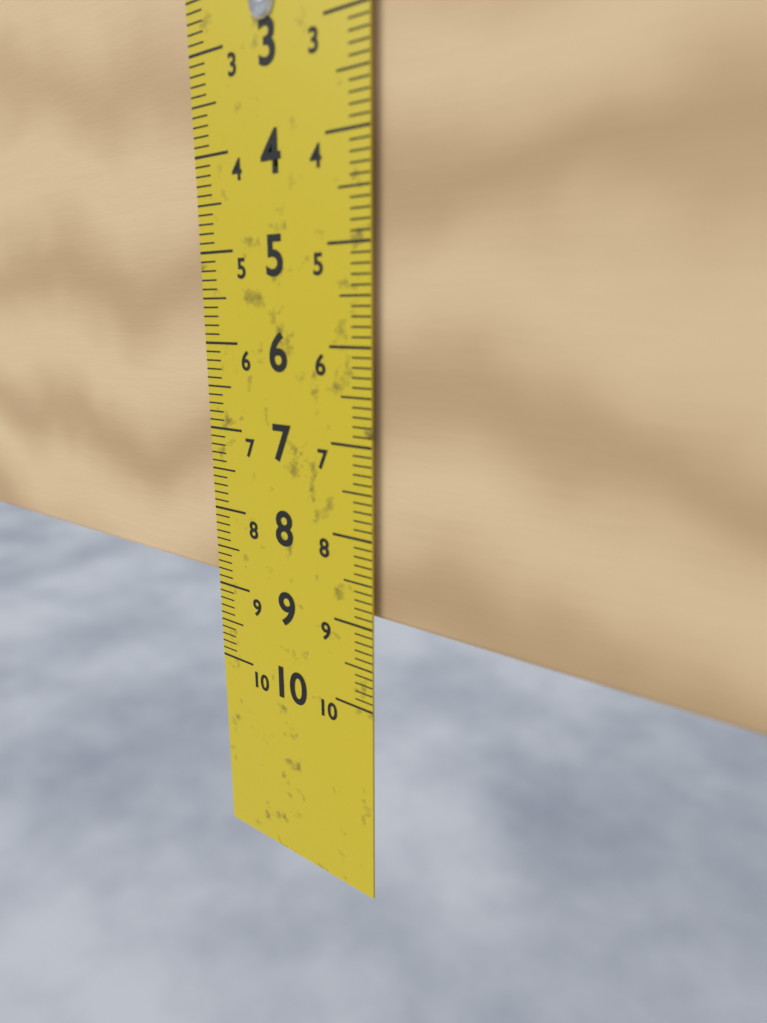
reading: 8.9 cm
